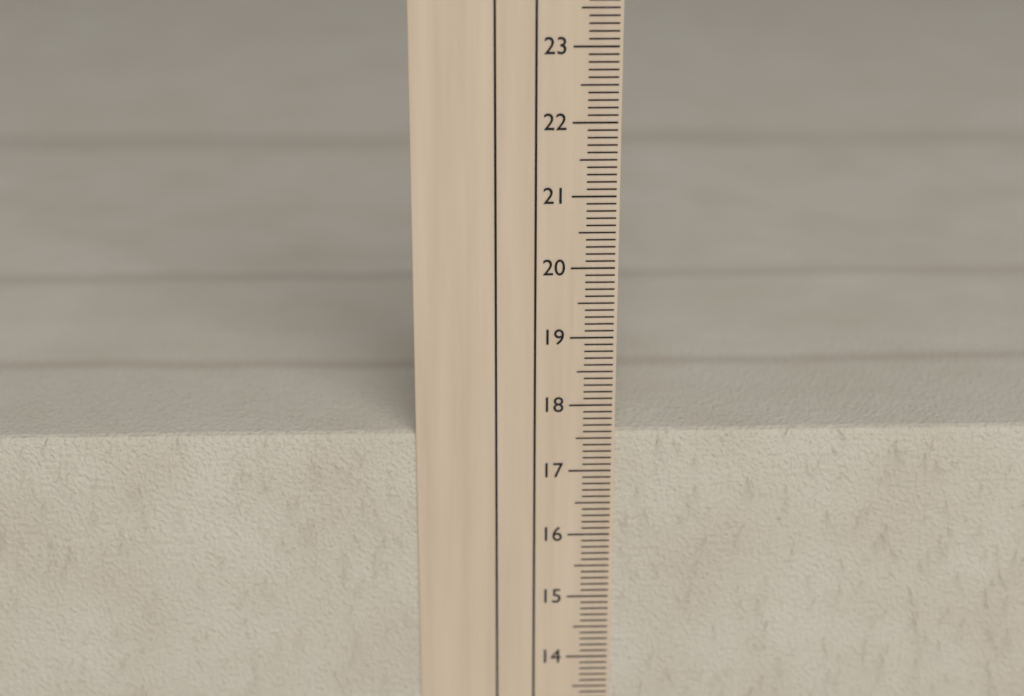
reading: 17.6 cm
